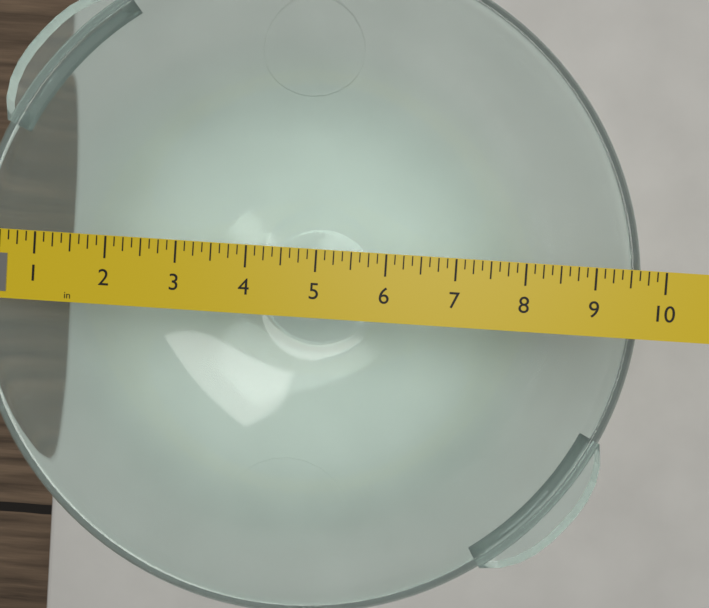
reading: 9.750 in
